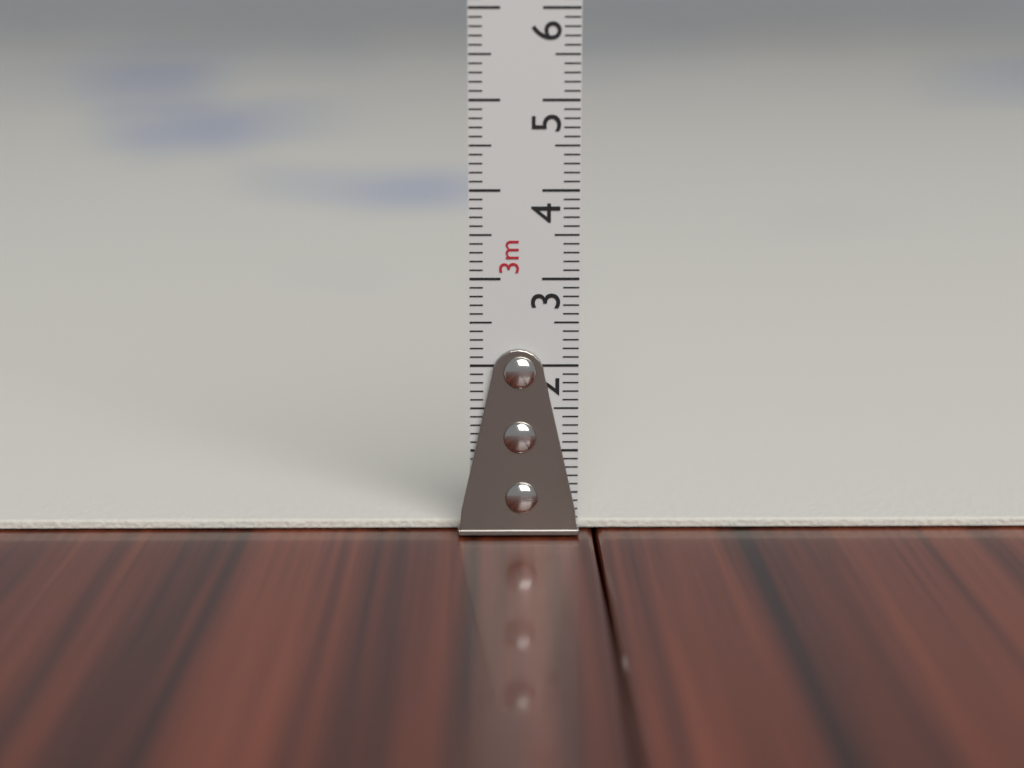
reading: 0.1 cm
